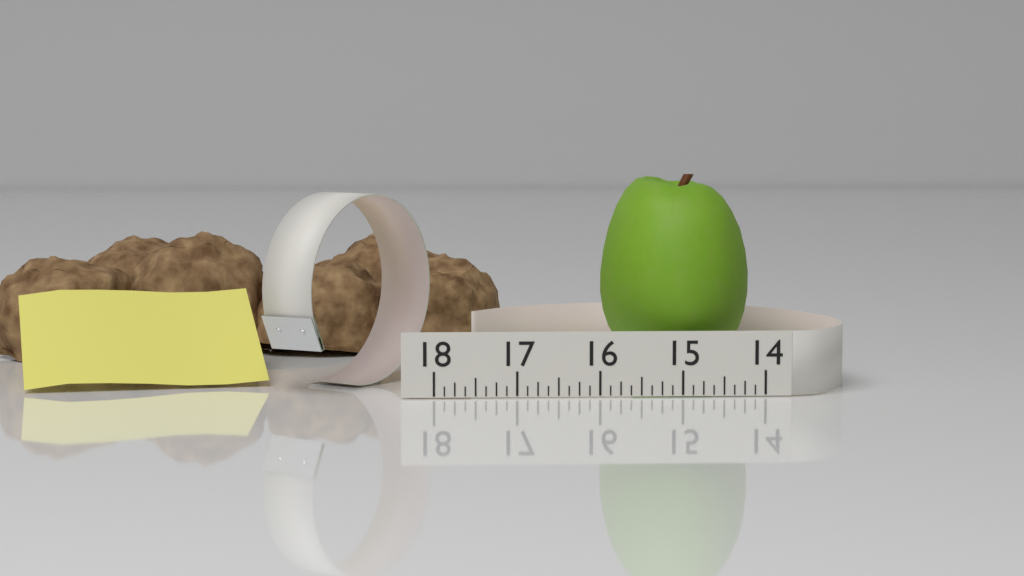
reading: 15.875 (no unit)
